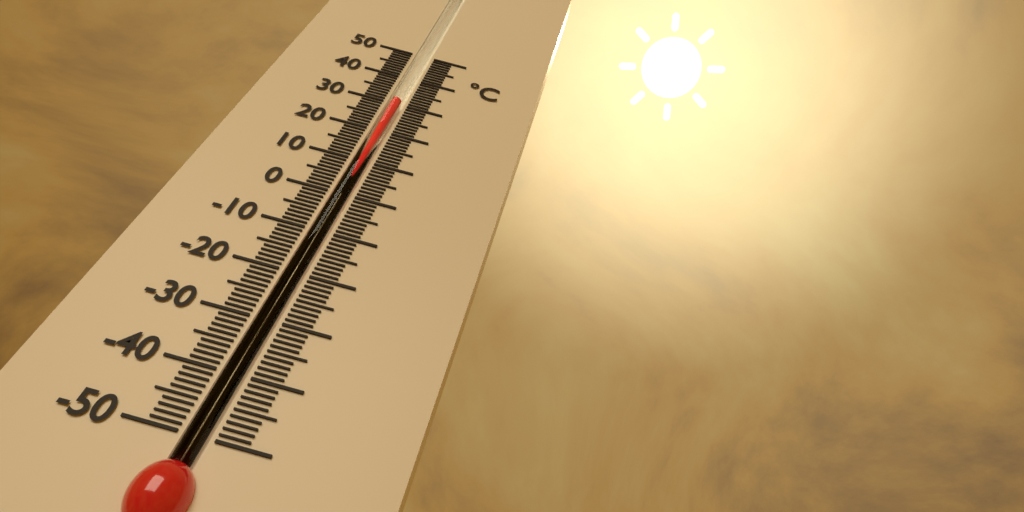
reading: 31 °C
